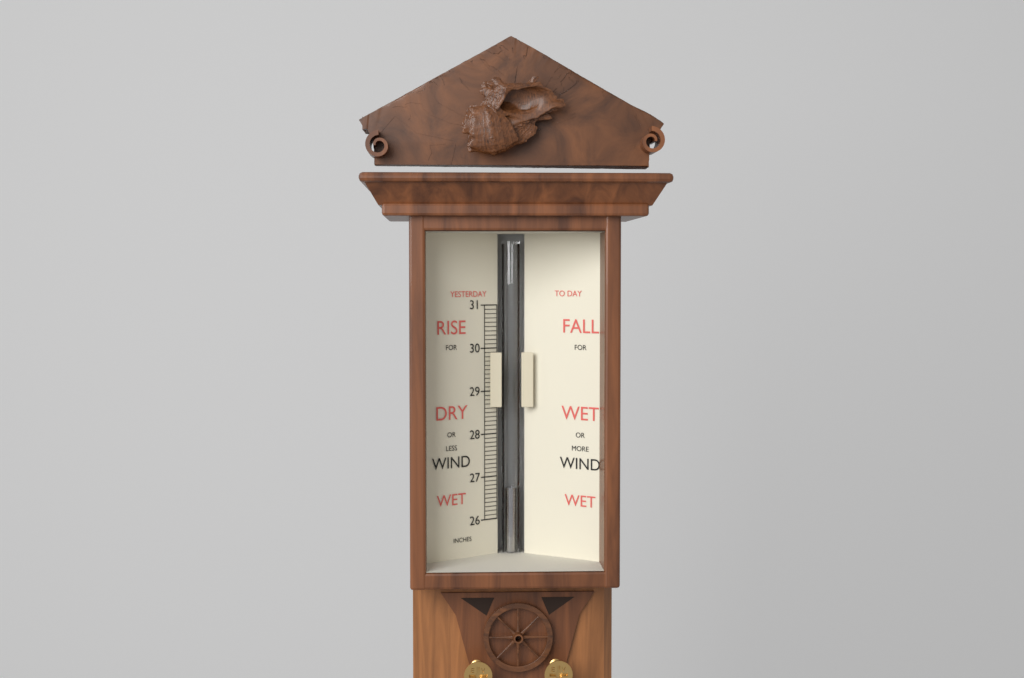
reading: 26.7 in
